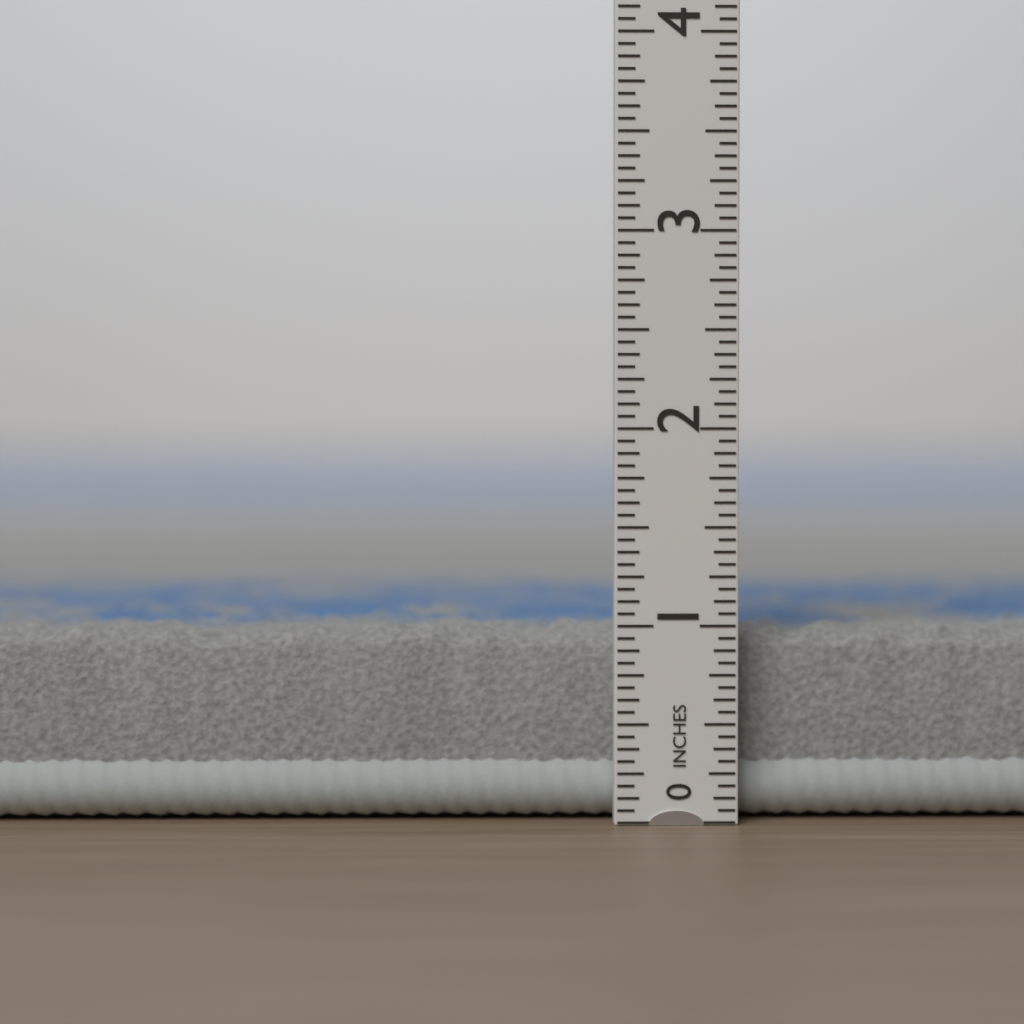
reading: 1.0000 in
